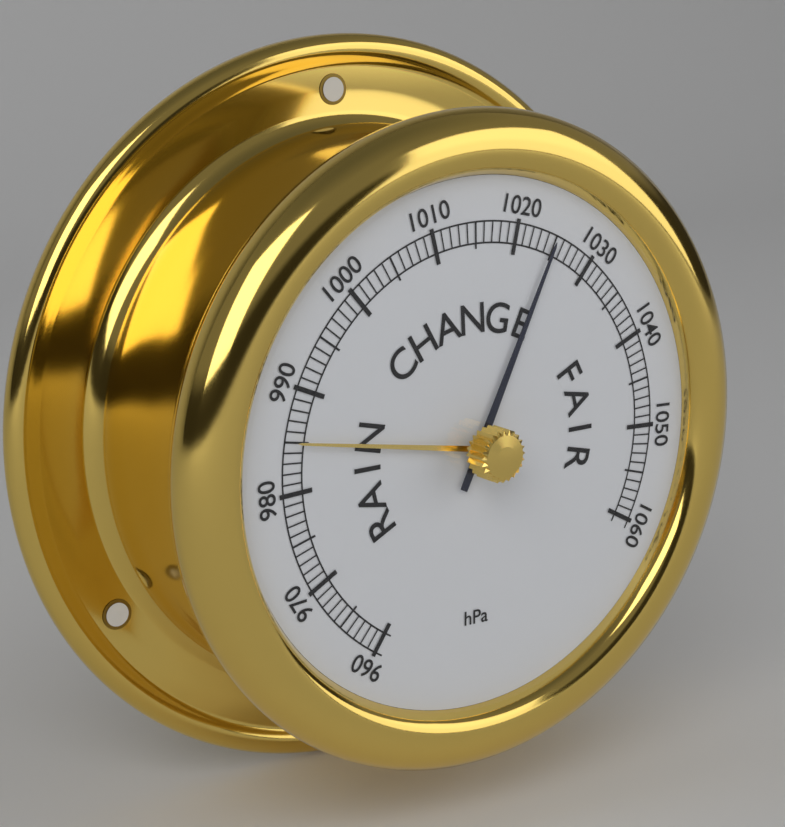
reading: 1025 hPa
